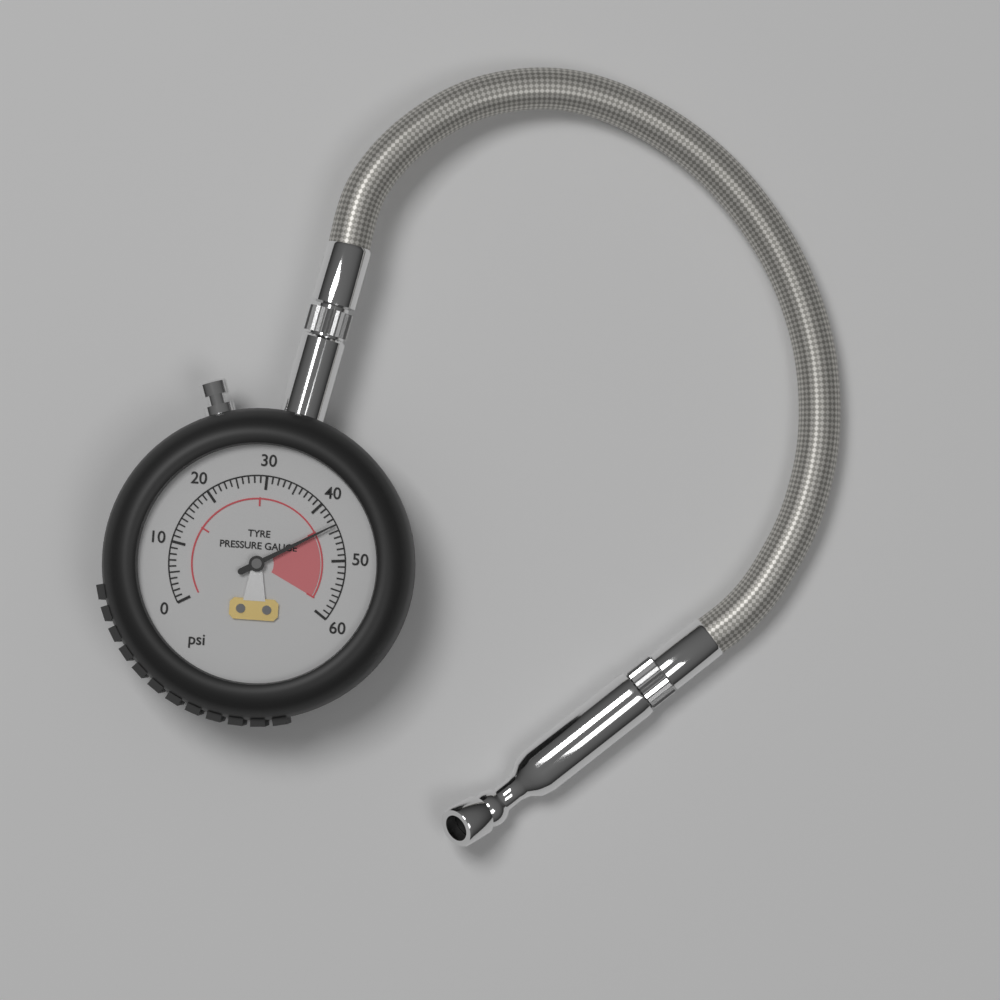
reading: 44 psi
